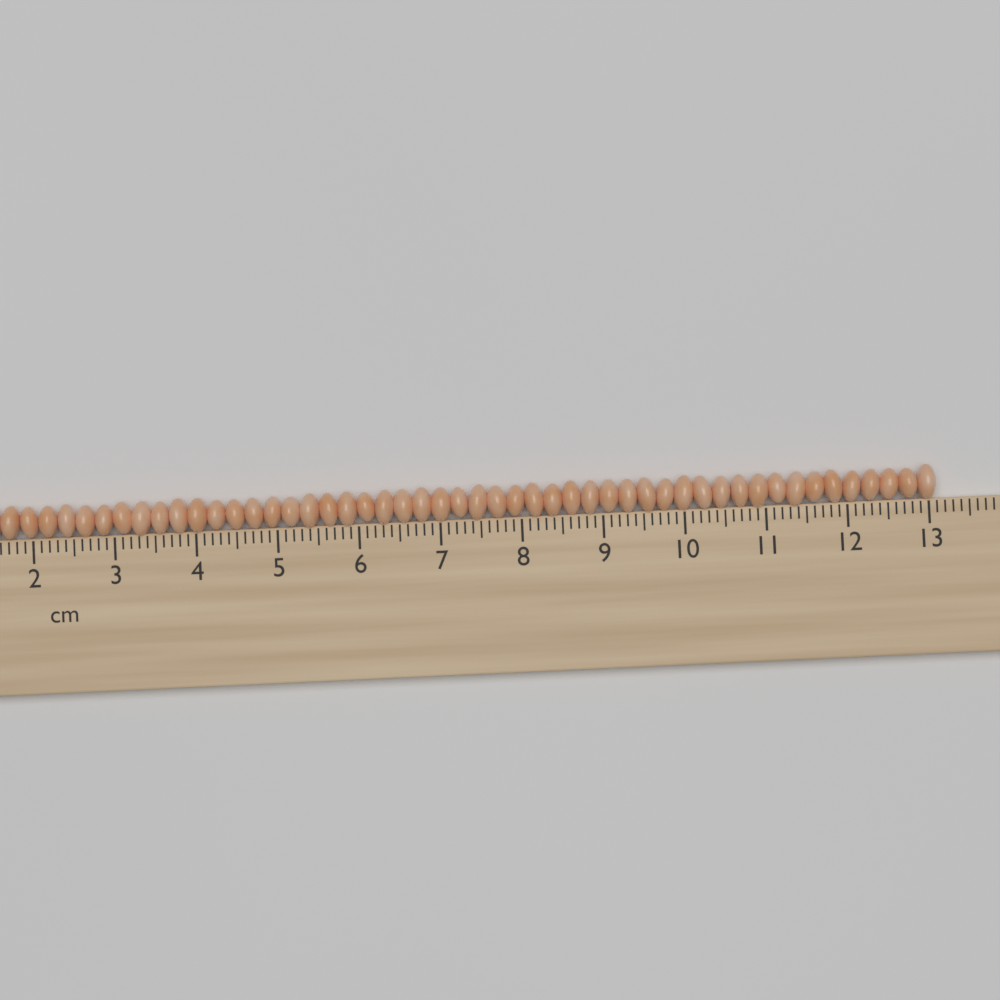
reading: 13.1 cm
